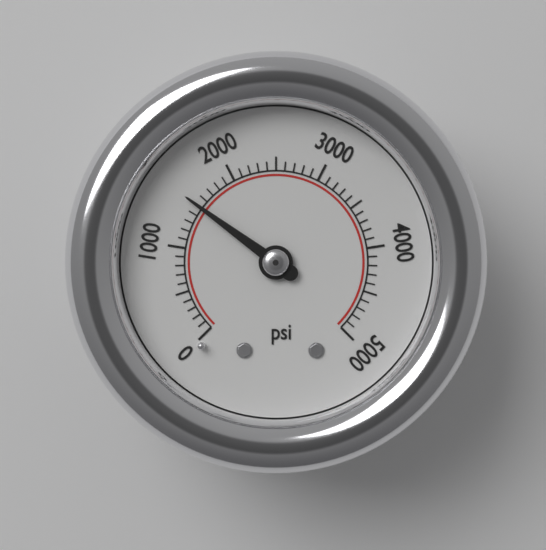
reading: 1500 psi
